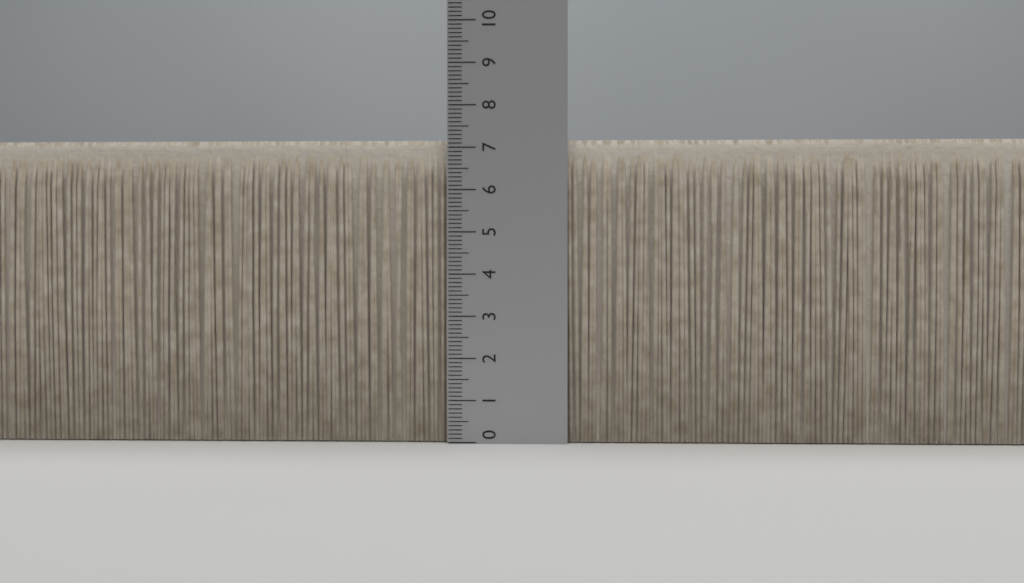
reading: 7.2 (no unit)
